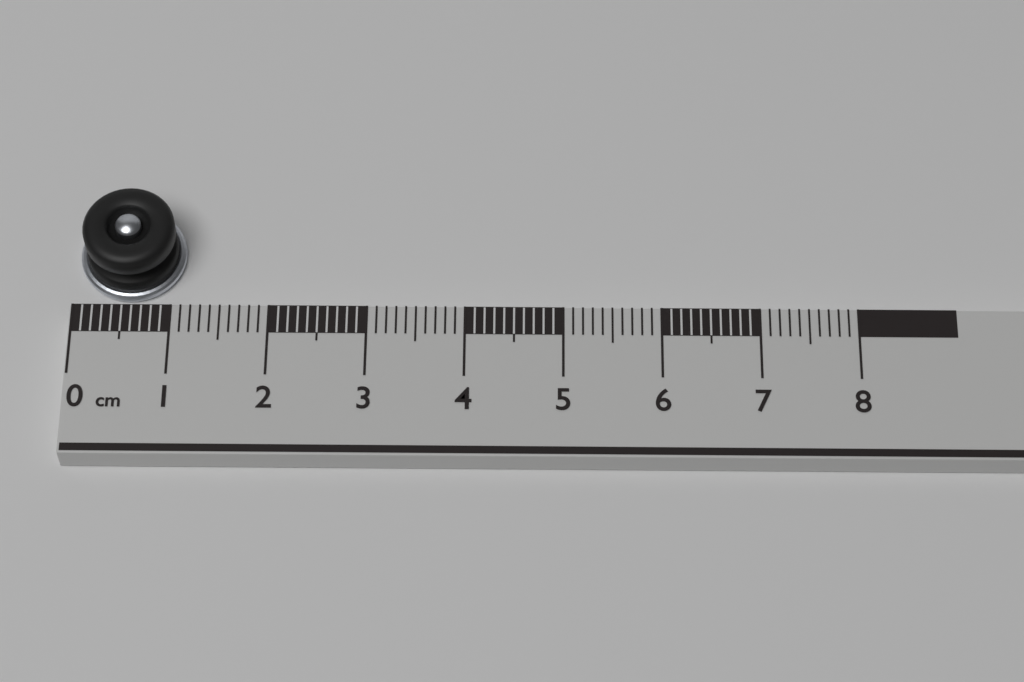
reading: 1.1 cm
